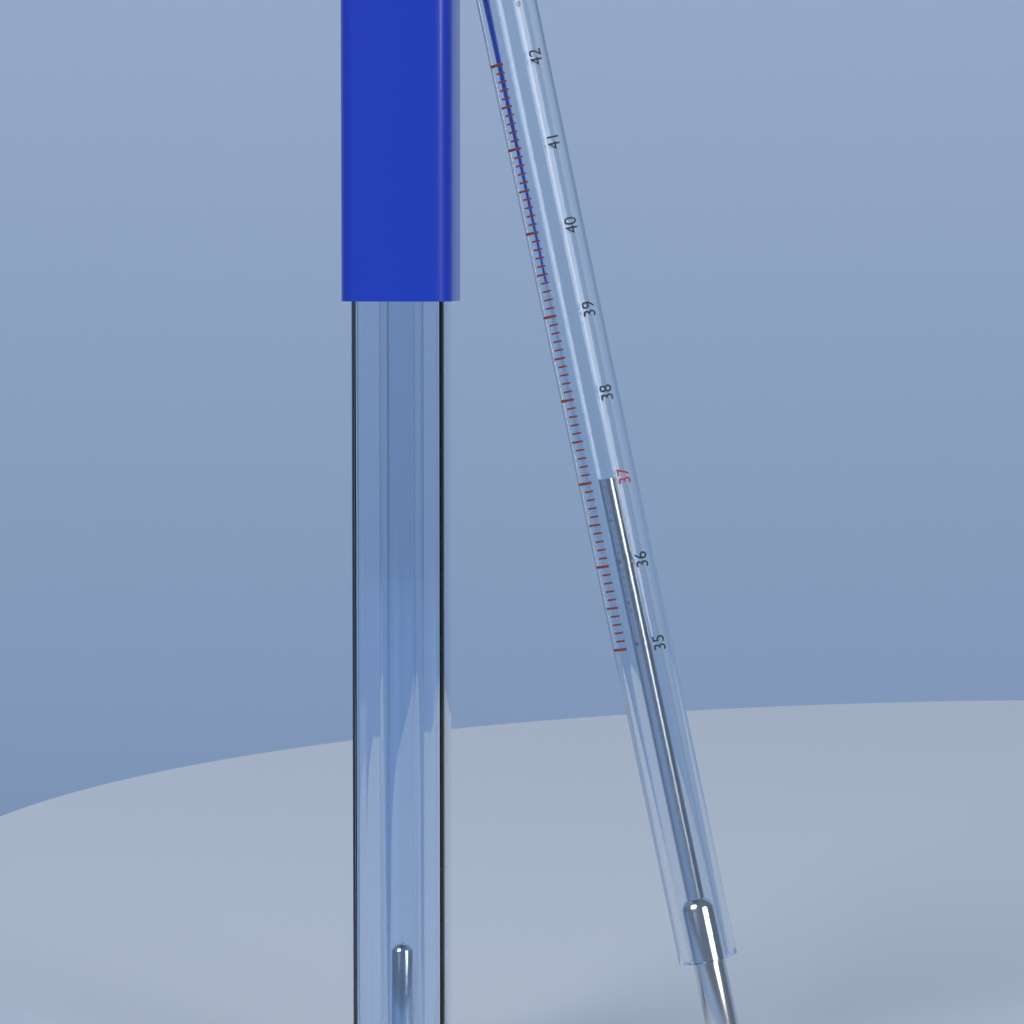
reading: 37.0 °C
